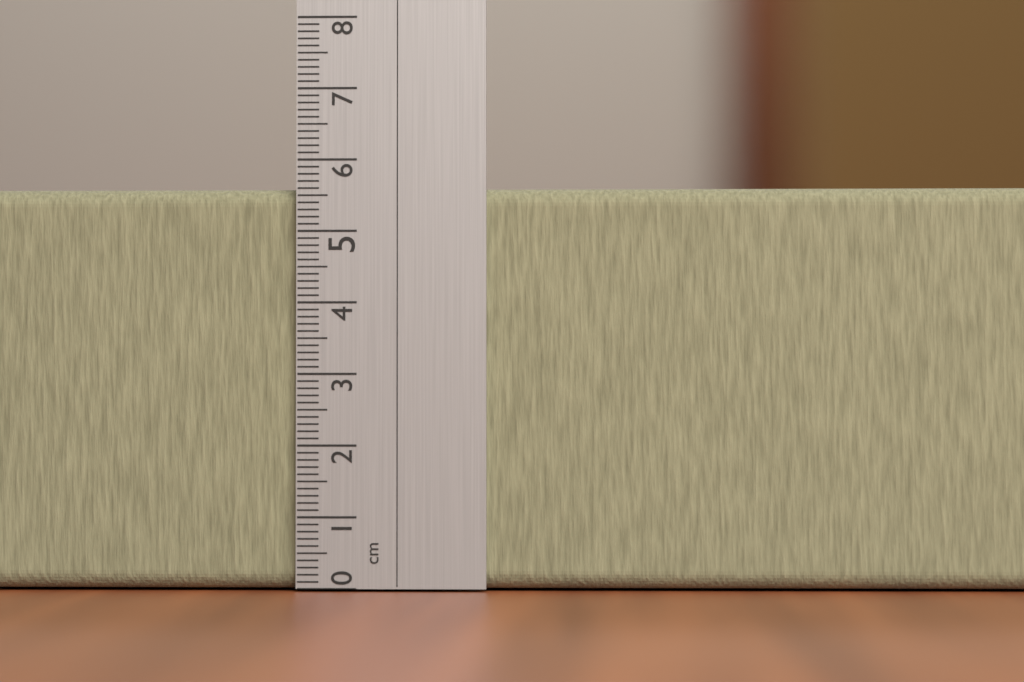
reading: 5.6 cm
